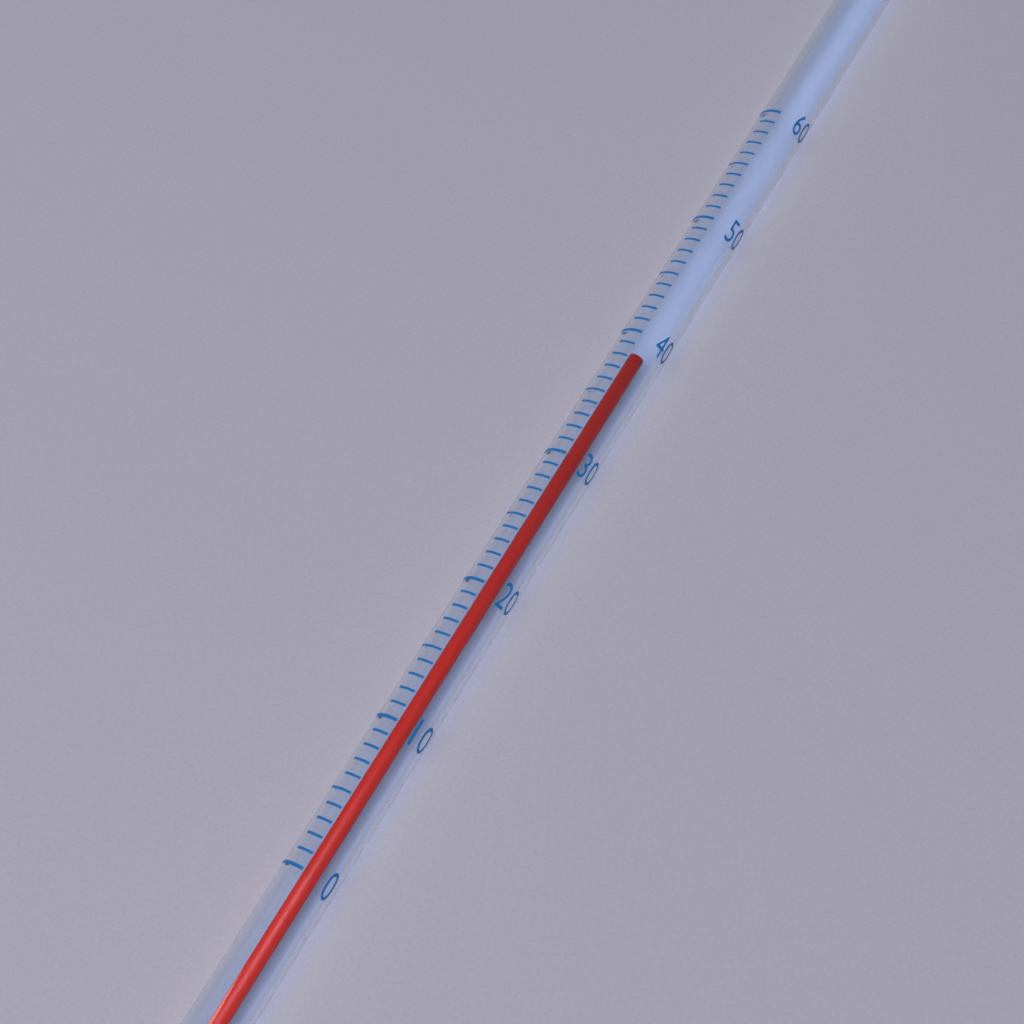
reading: 39 (no unit)
